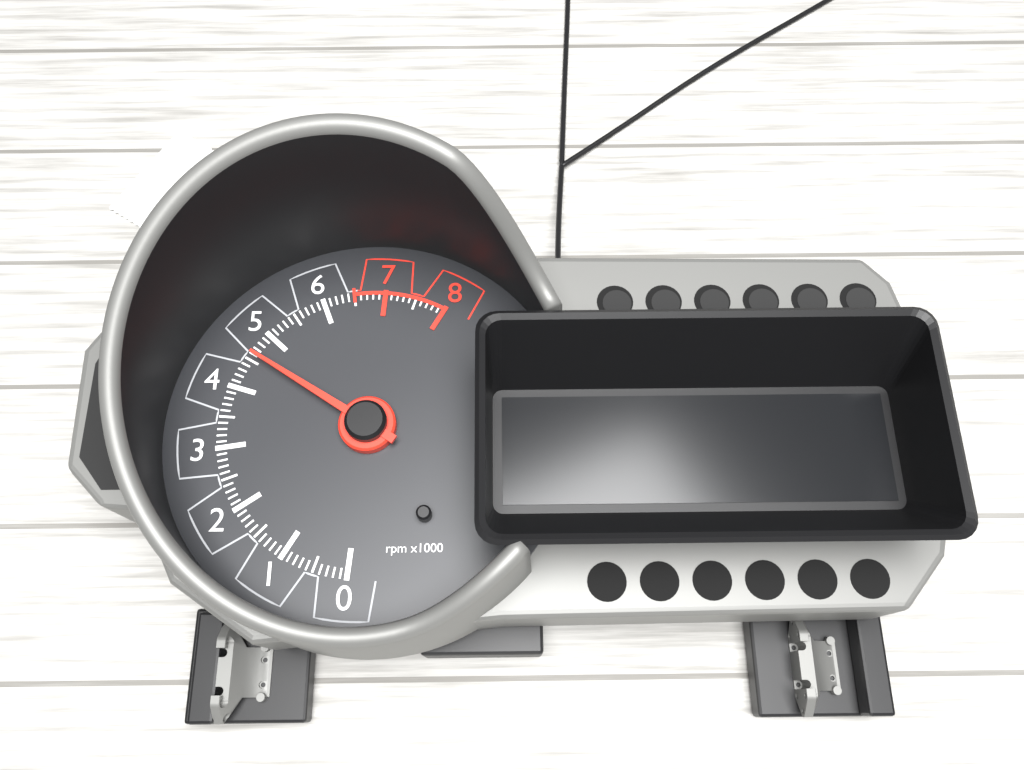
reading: 4600 rpm
